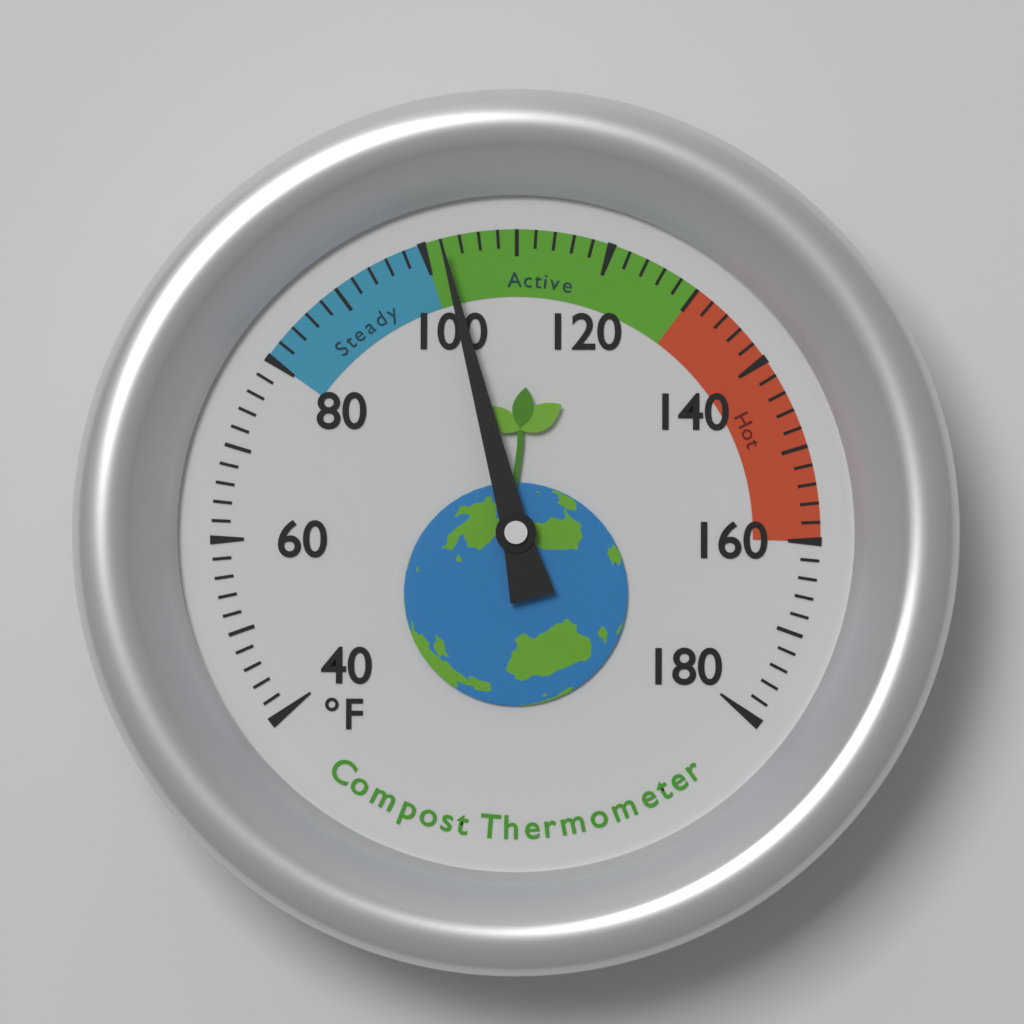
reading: 102 °F
